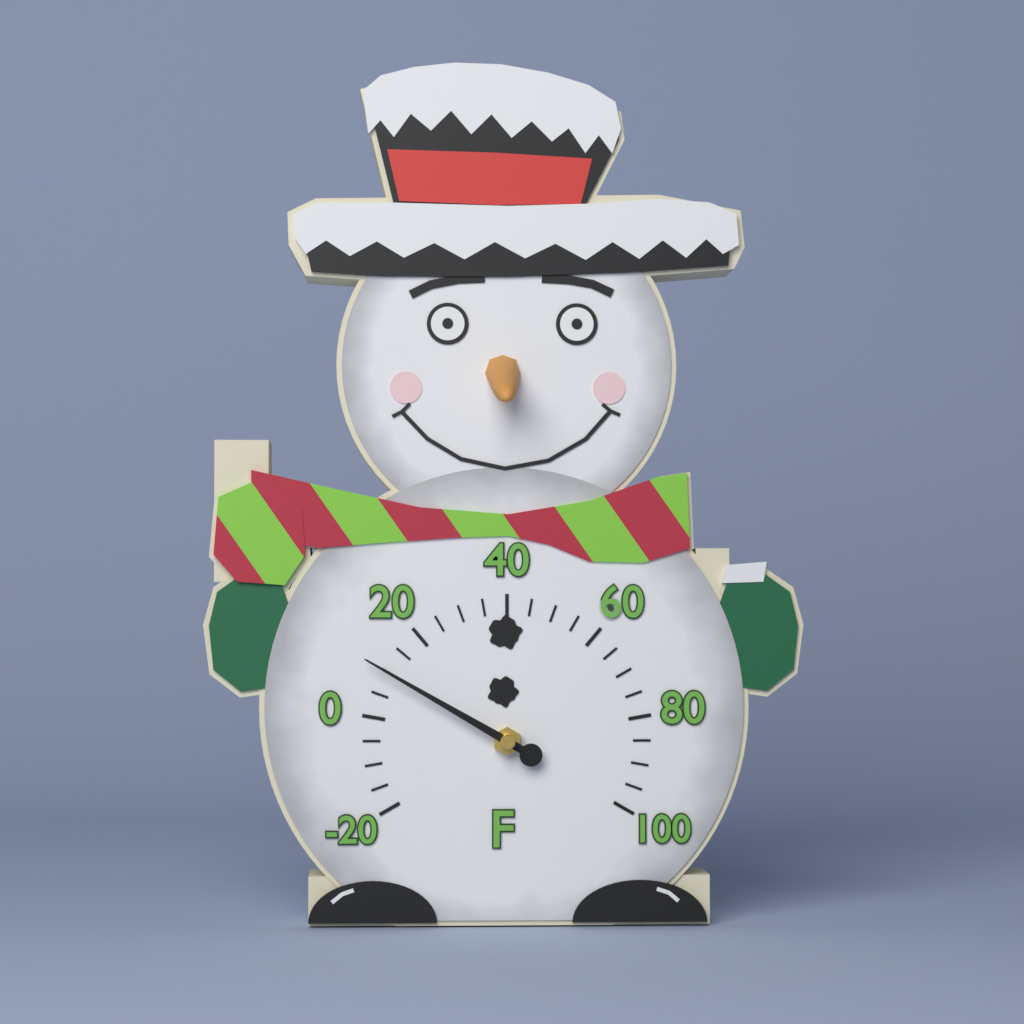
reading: 10 °F
